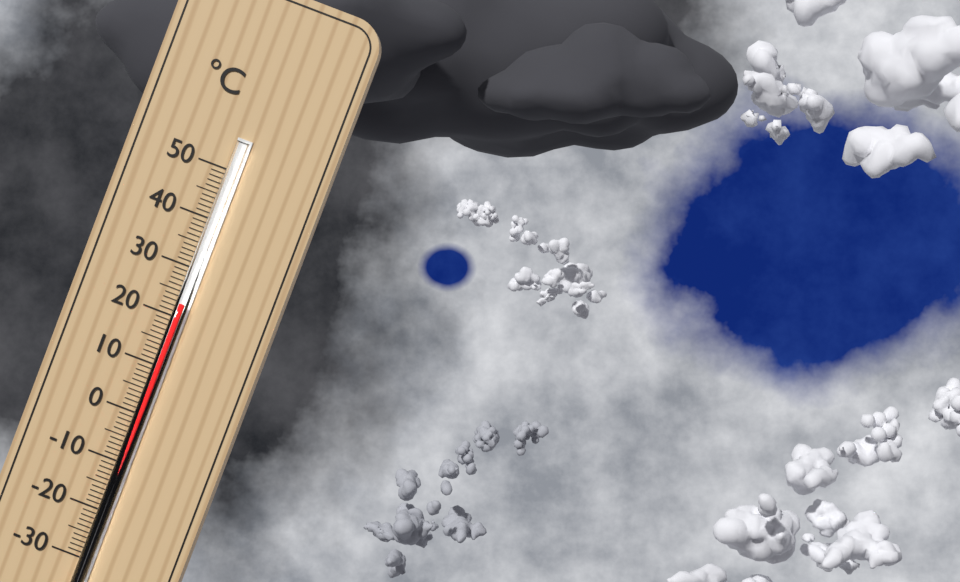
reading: 23 °C
